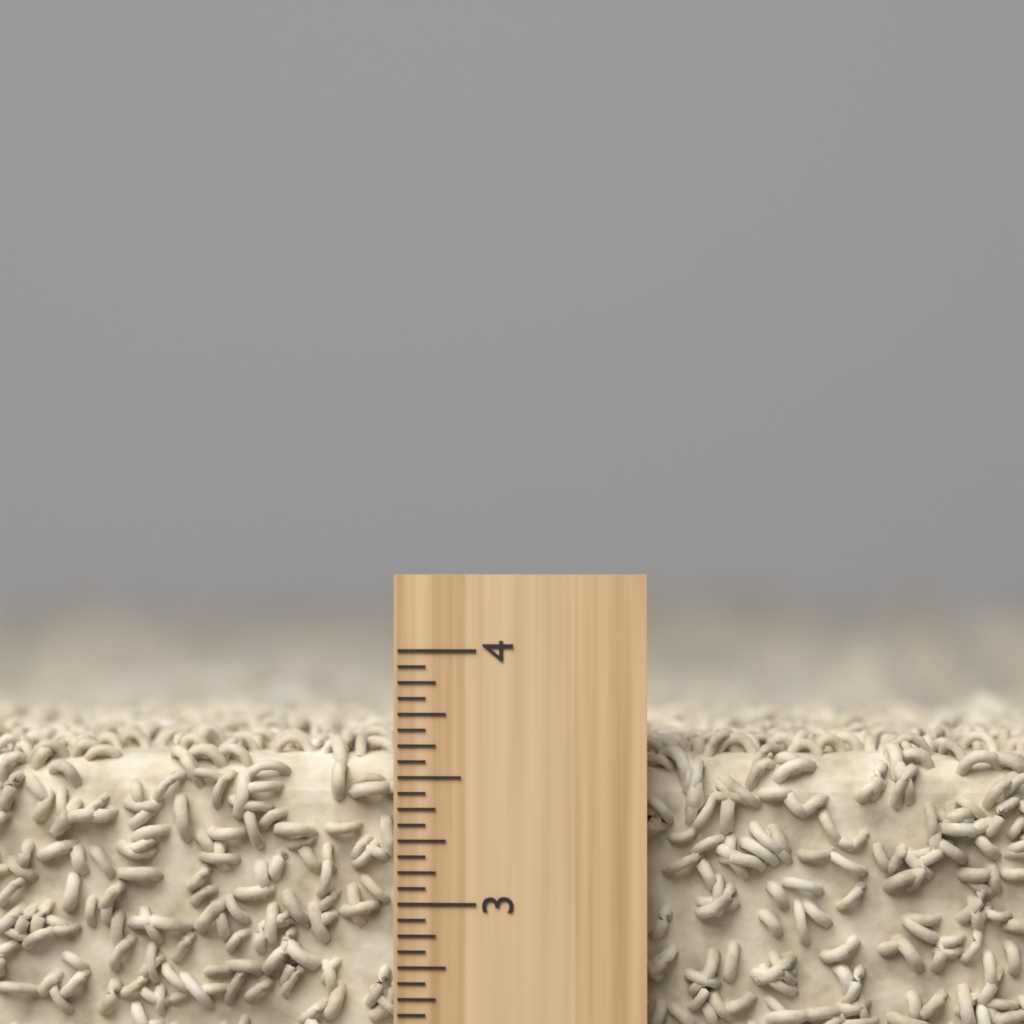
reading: 3.6875 inch
